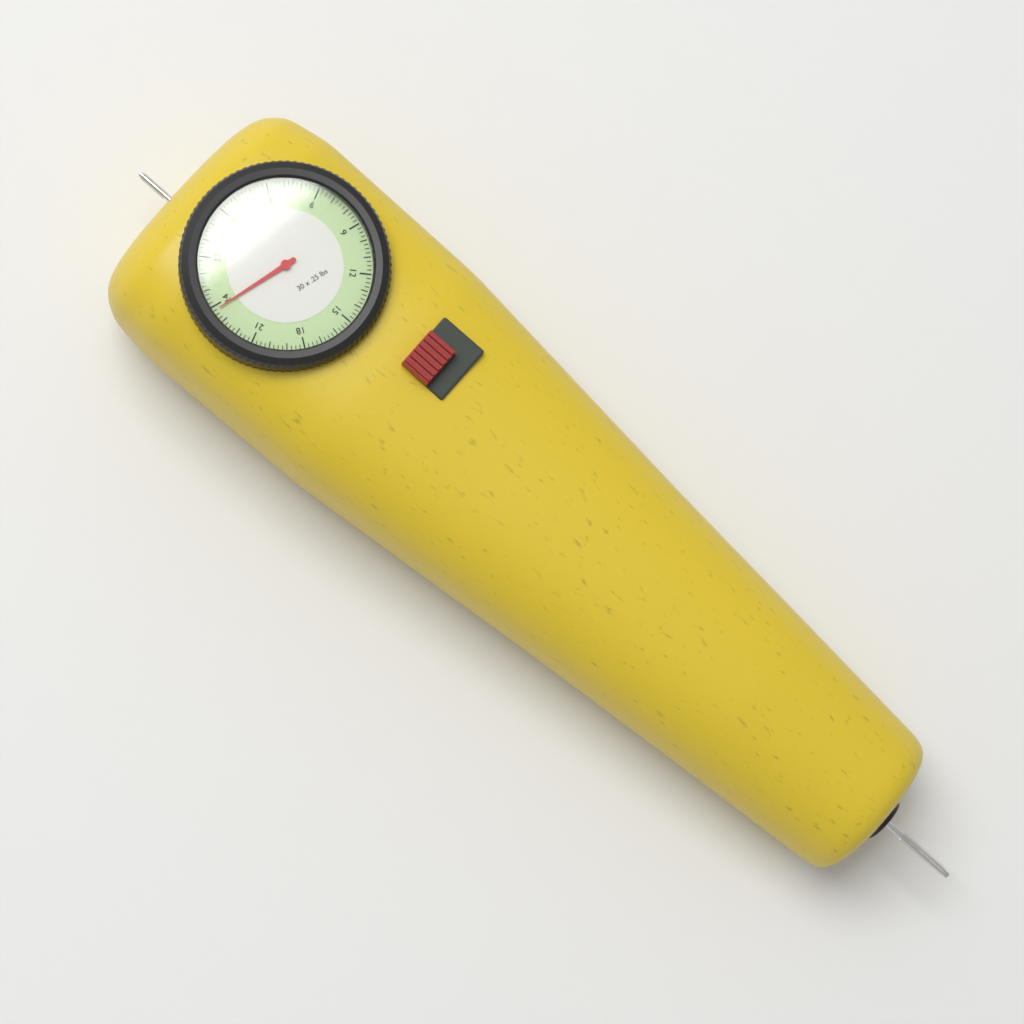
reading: 23.75 lbs
